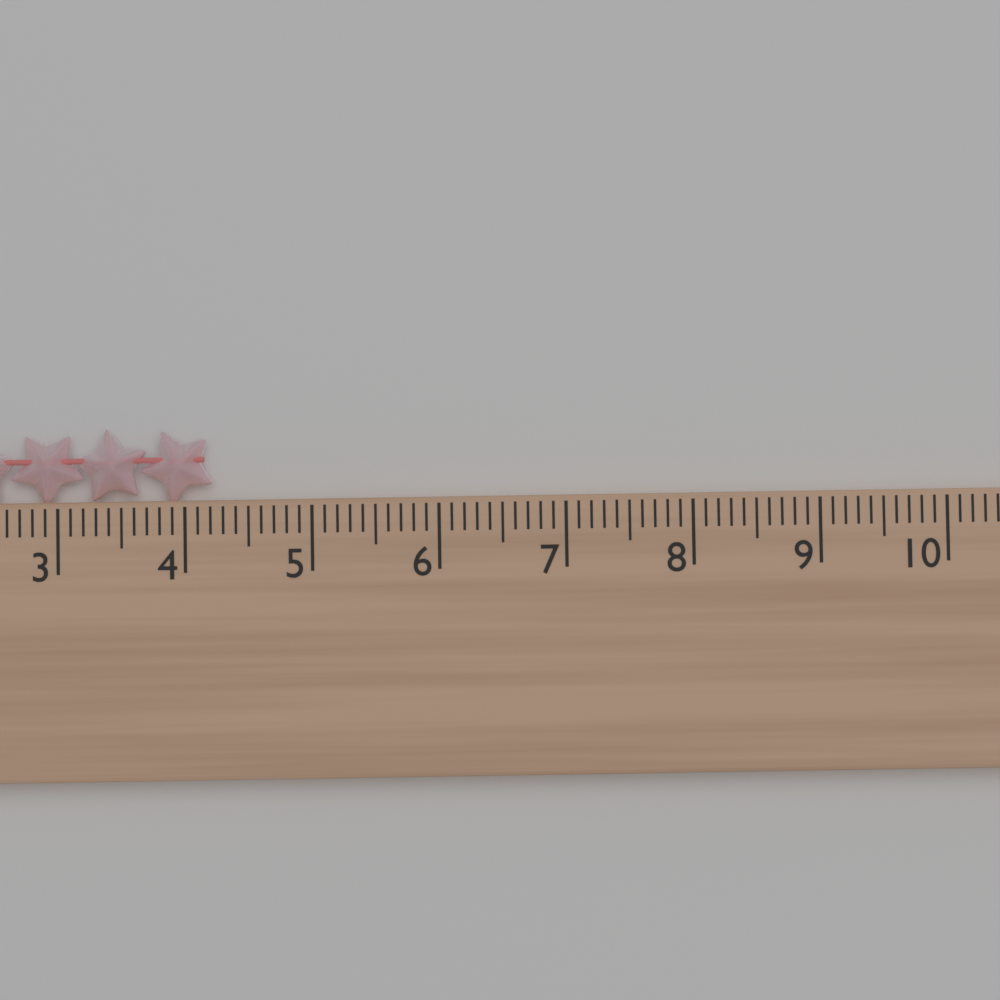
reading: 4.2 cm
